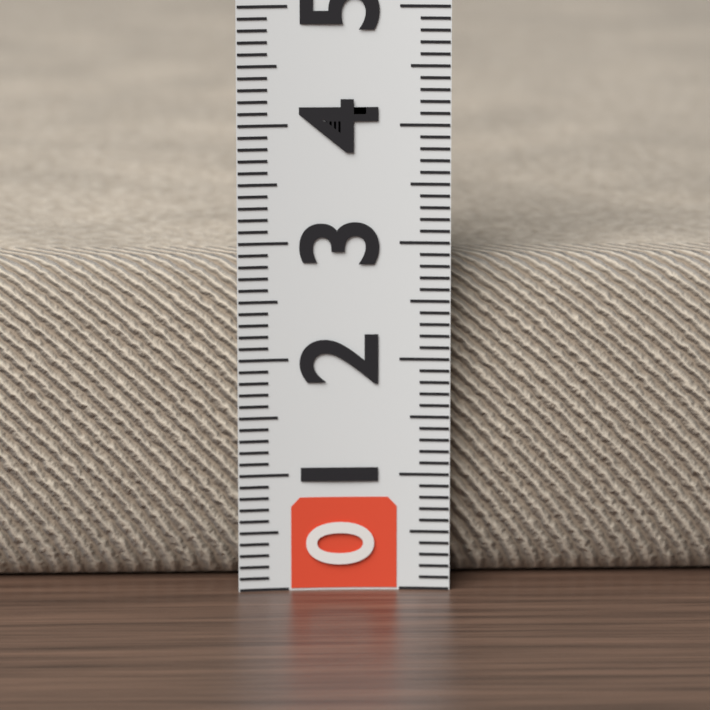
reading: 2.8 (no unit)
